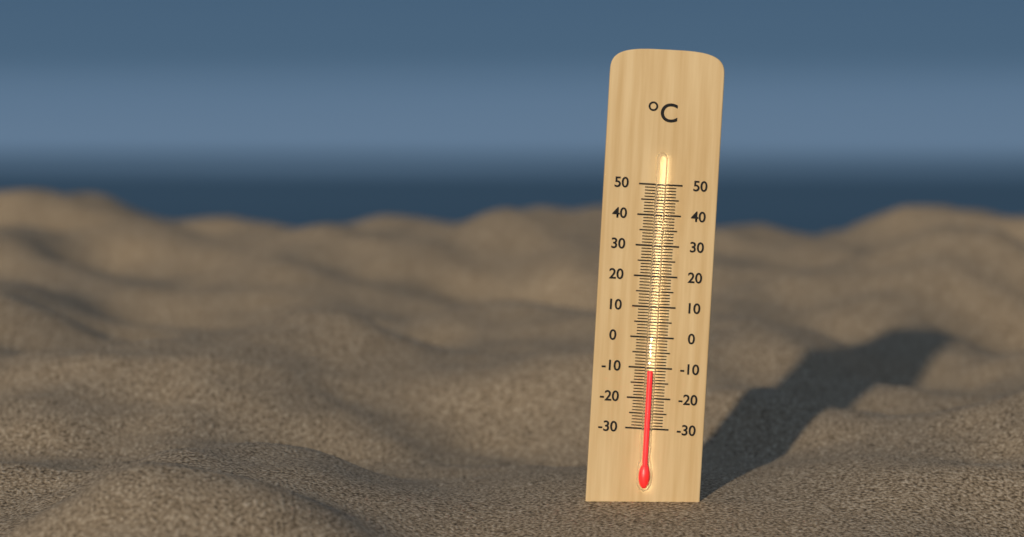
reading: -11 °C
